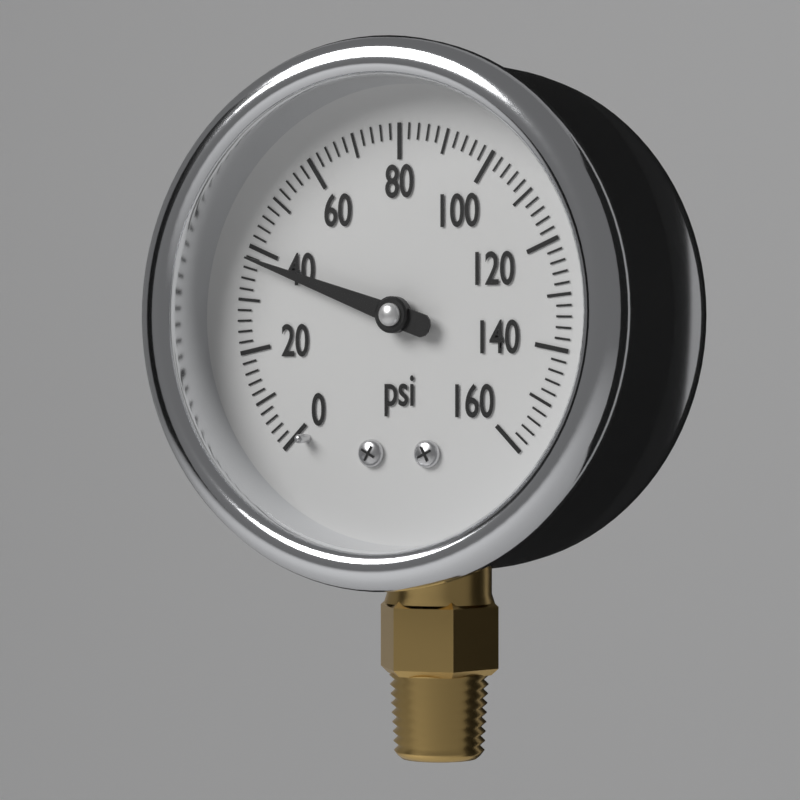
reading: 38 psi
